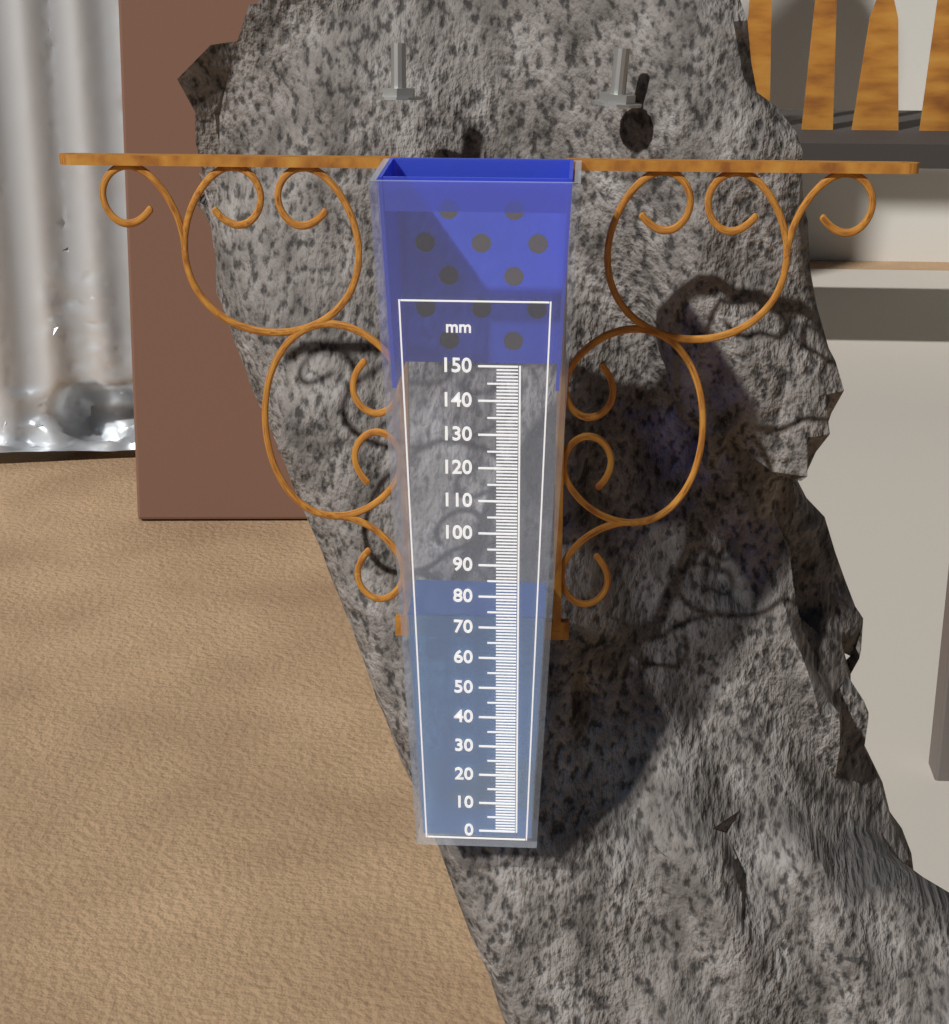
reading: 73 mm
